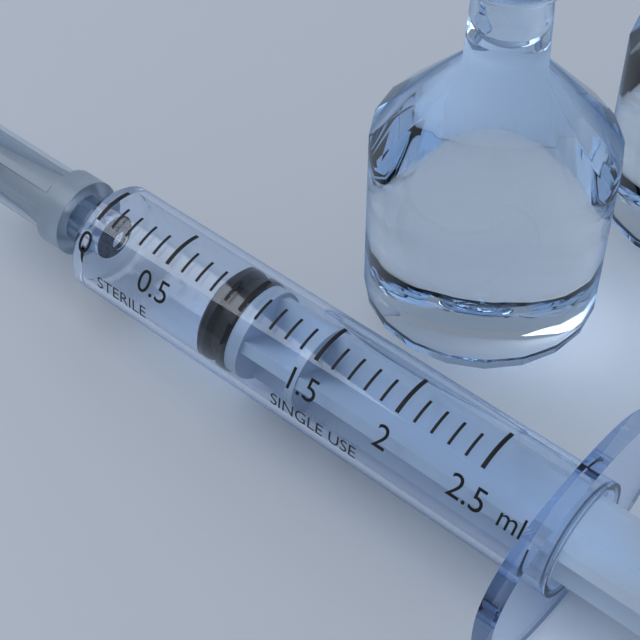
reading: 0.8 ml
